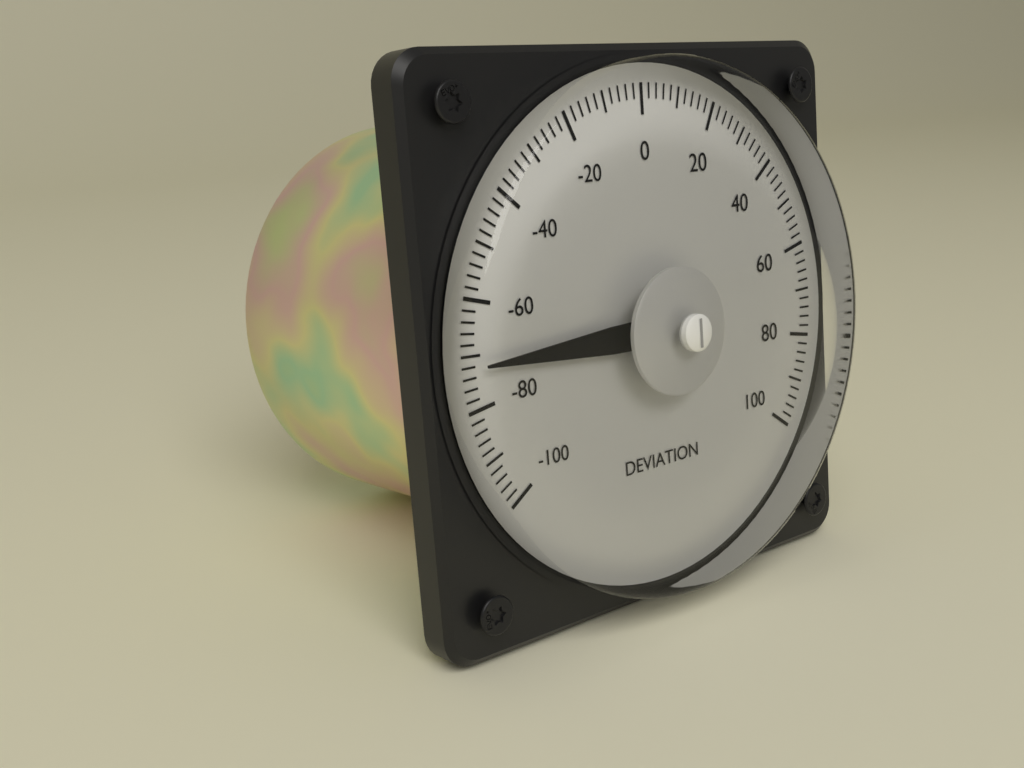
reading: -72 (no unit)
